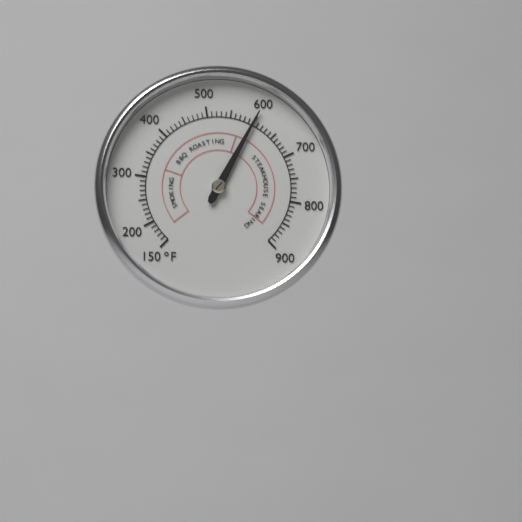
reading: 600 °F
